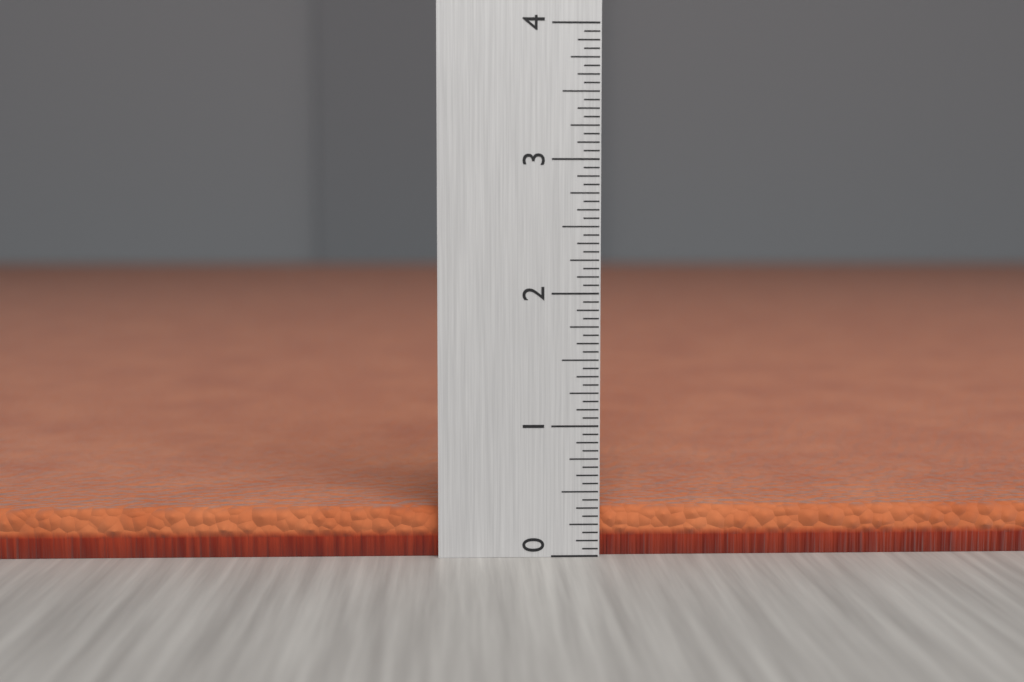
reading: 0.3750 (no unit)
